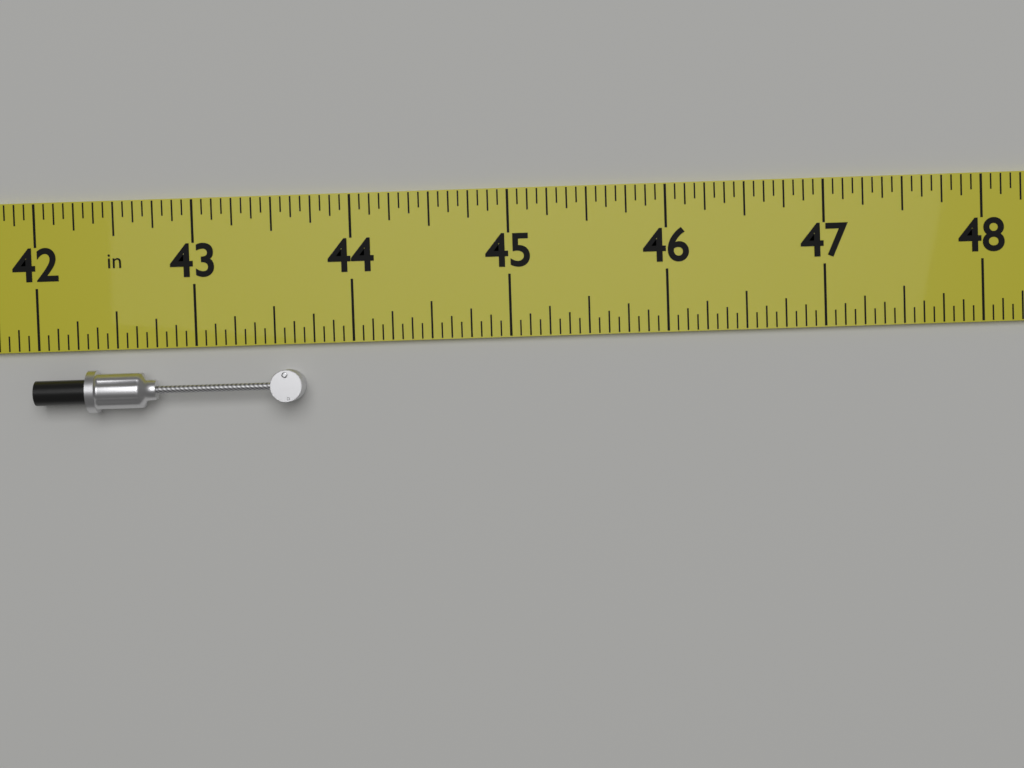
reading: 43.6875 in
